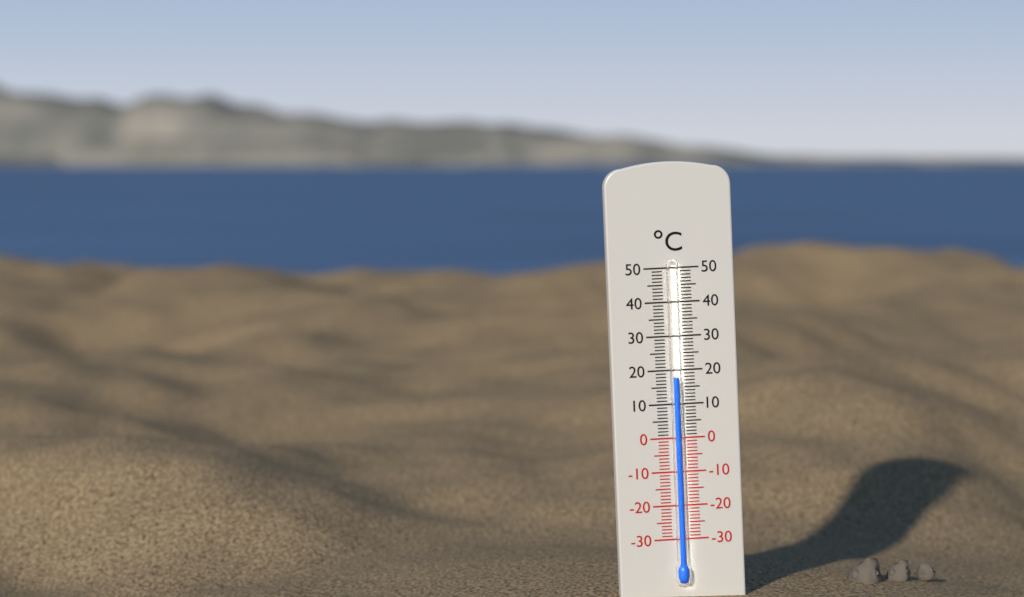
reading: 18 °C
